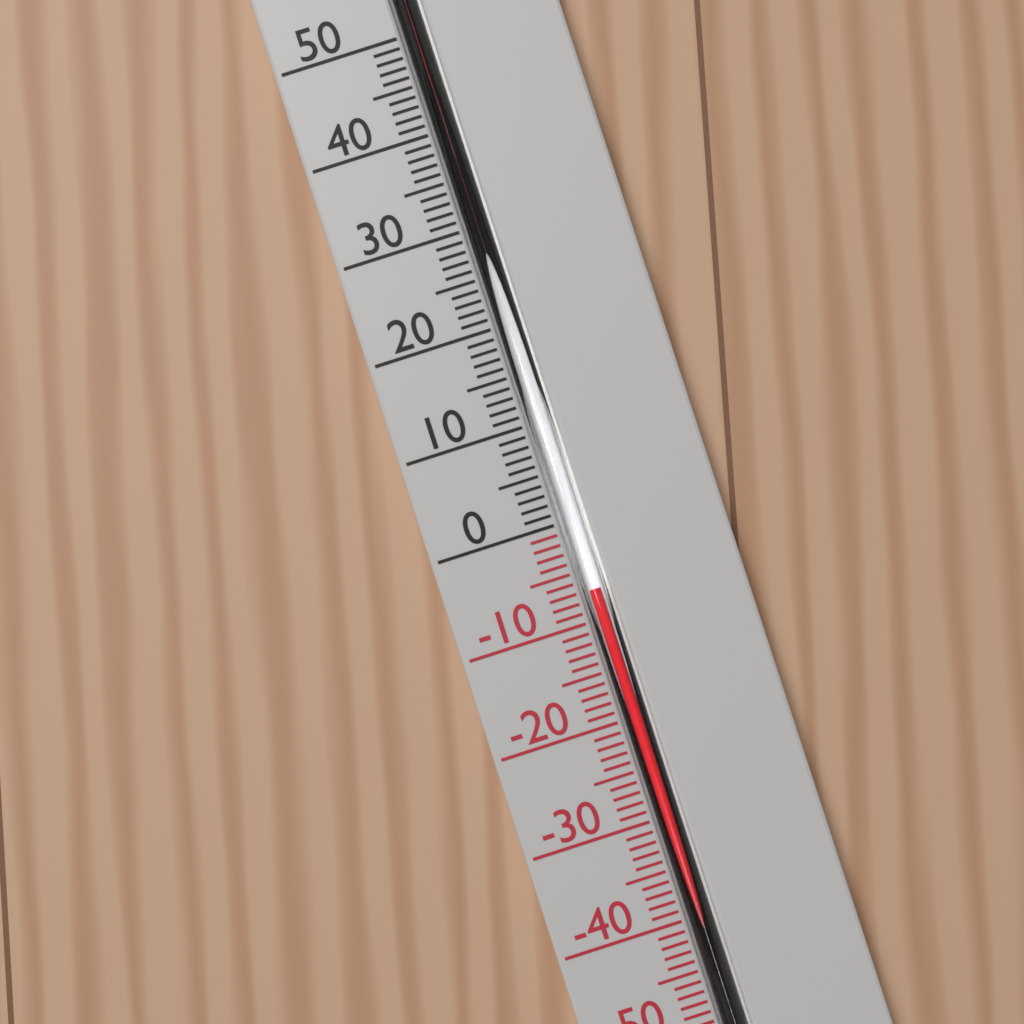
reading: -7 °C
